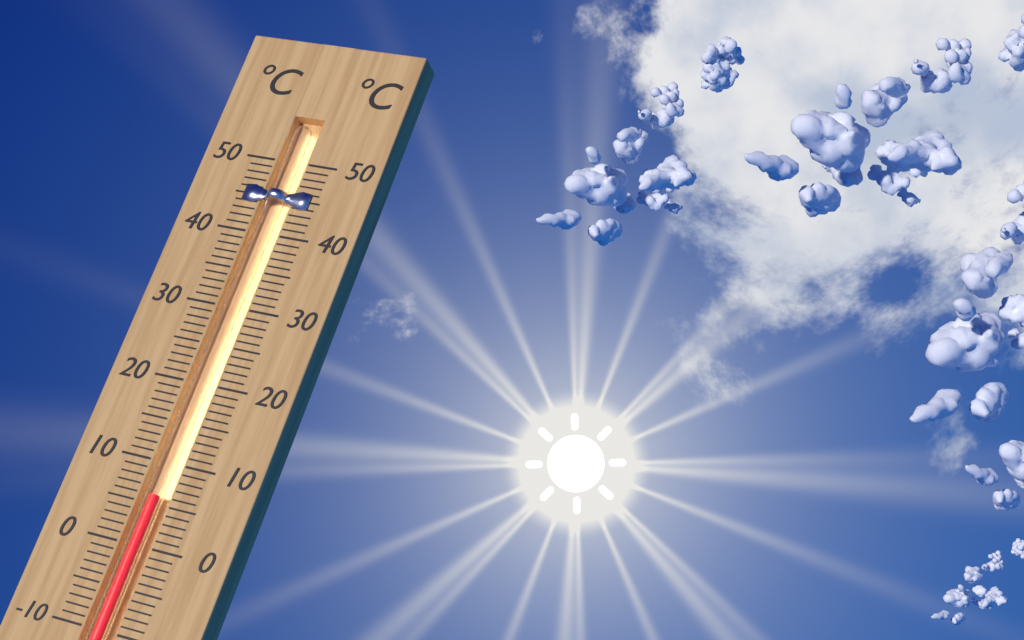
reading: 6 °C
